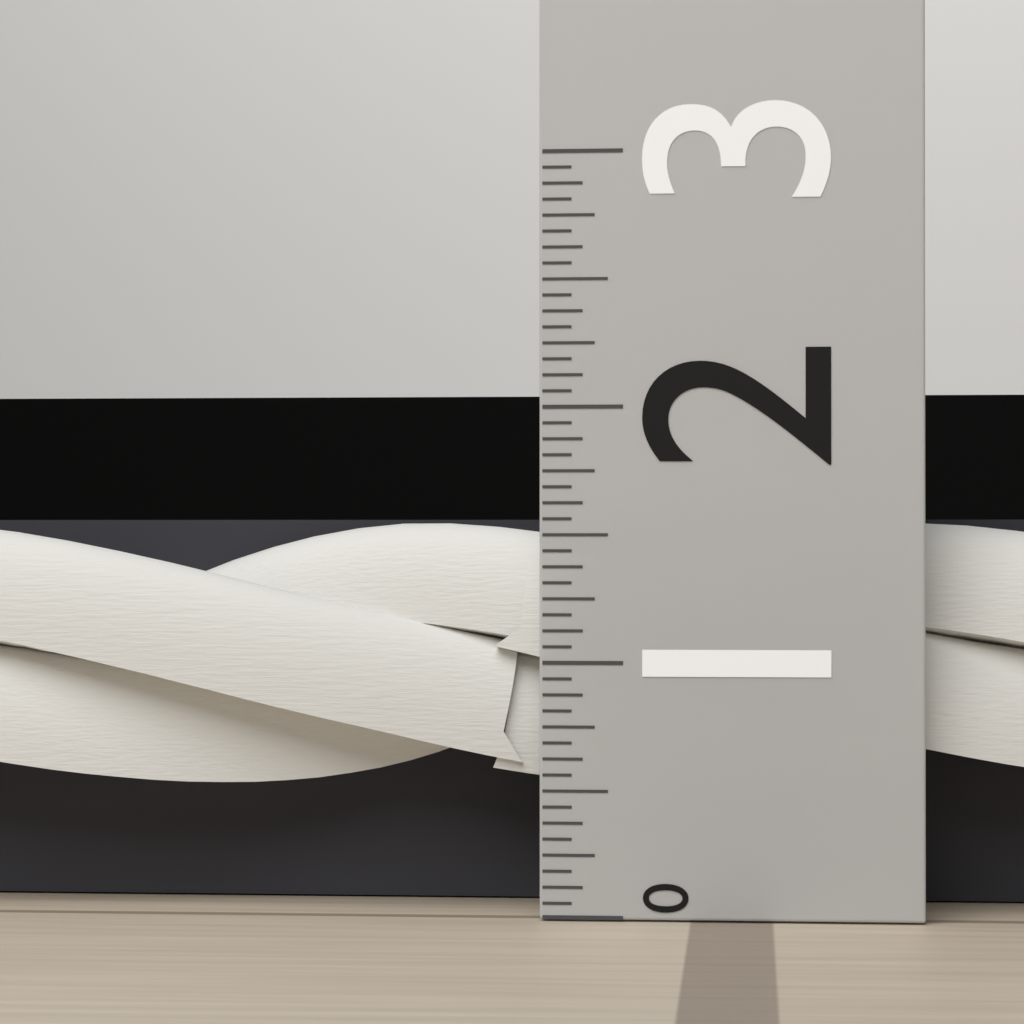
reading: 1.5625 (no unit)
